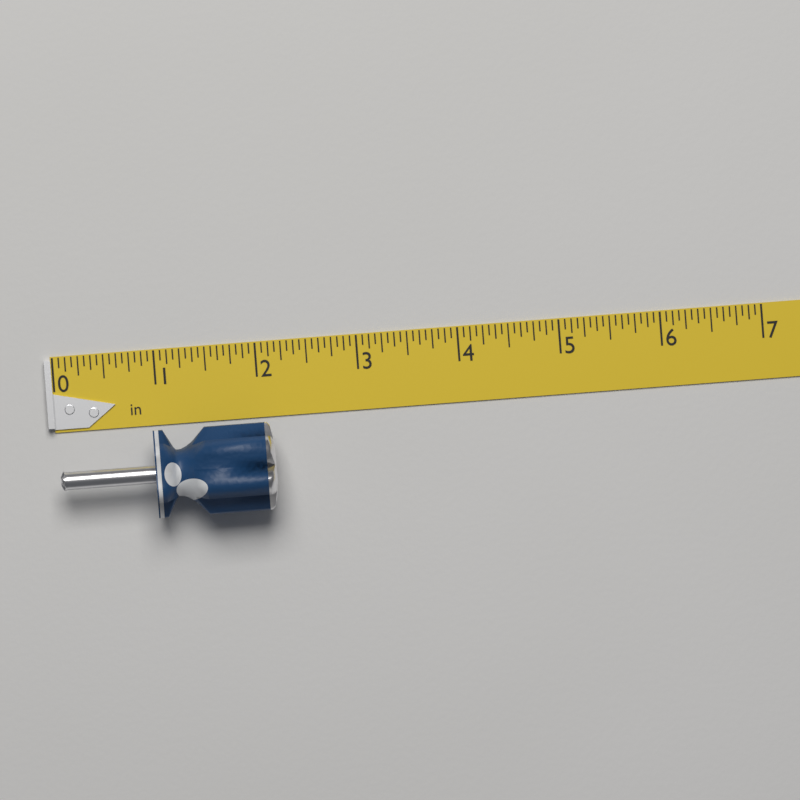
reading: 2.1250 in
